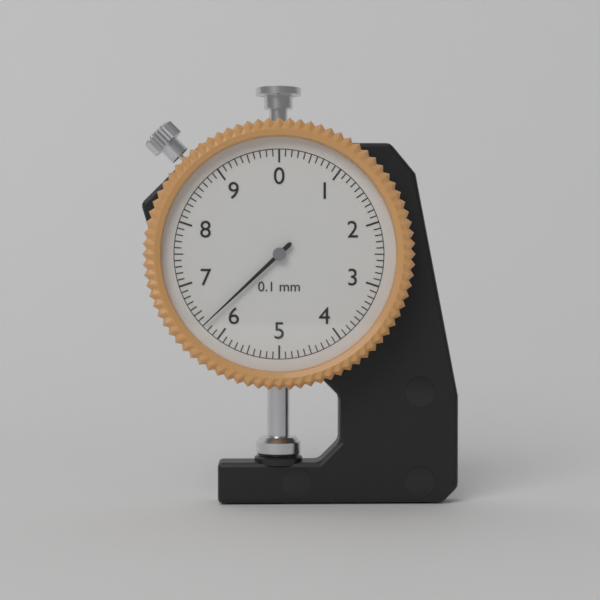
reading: 6.3 mm
